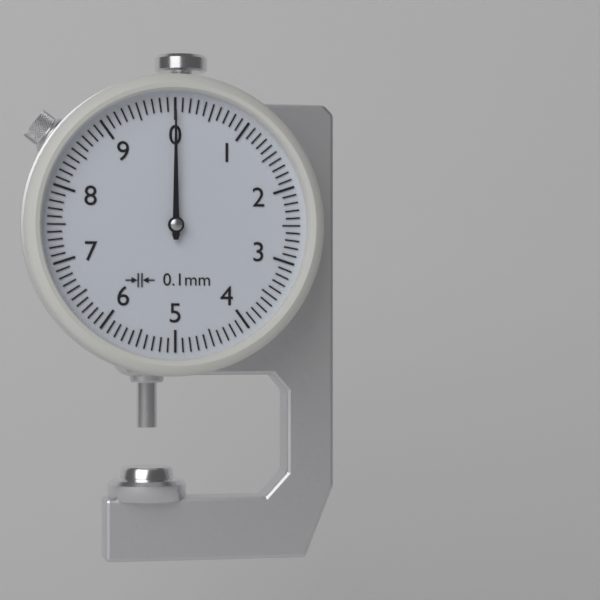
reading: 0.0 mm
